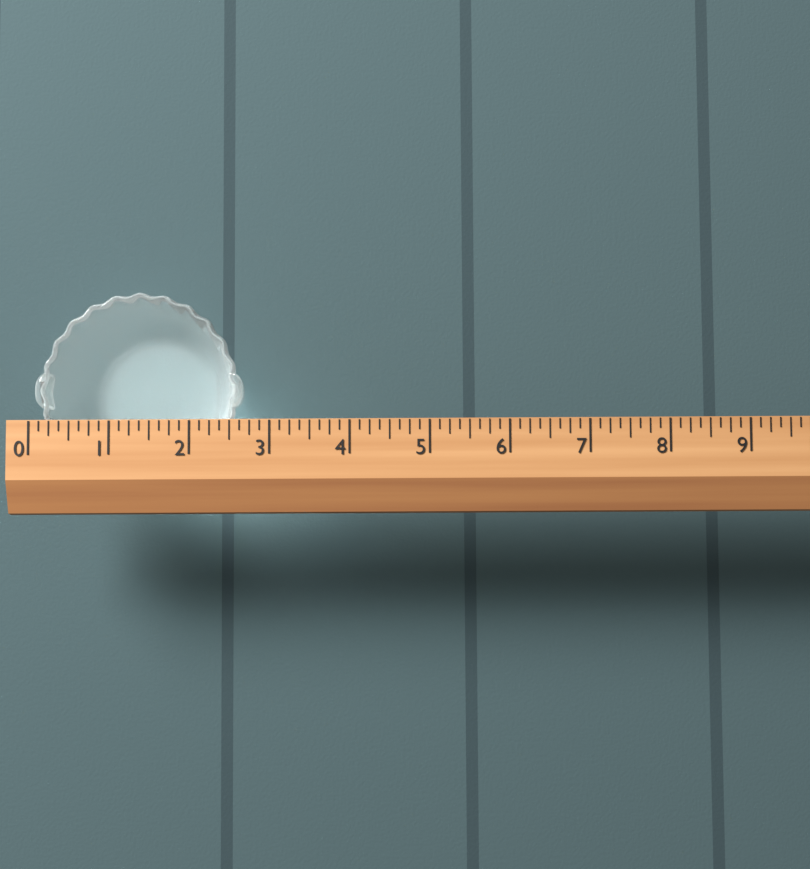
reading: 2.625 (no unit)
